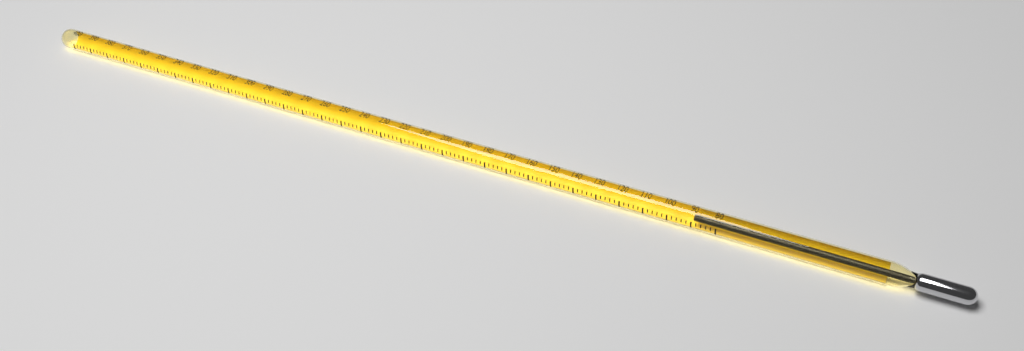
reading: 90 (no unit)
